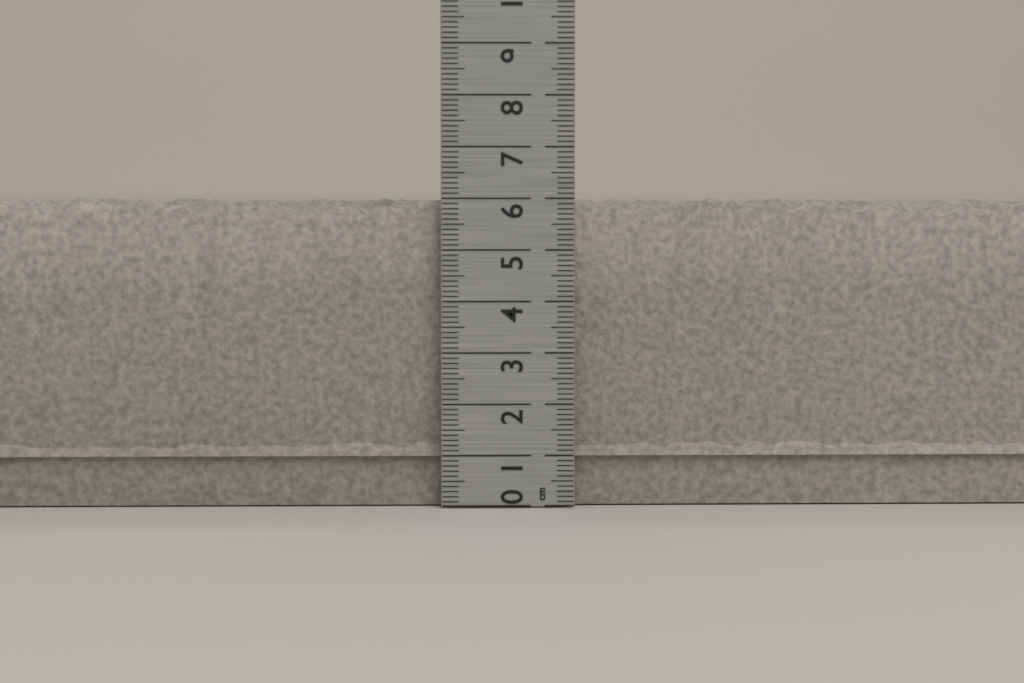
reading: 6.1 cm
